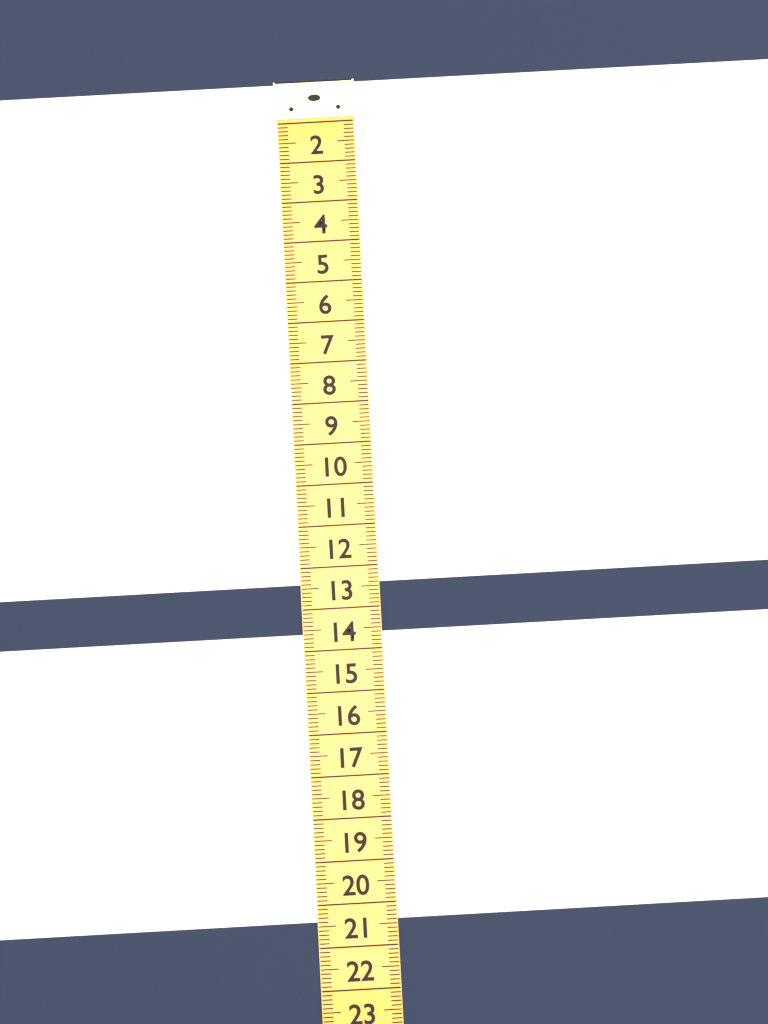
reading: 12.4 (no unit)
